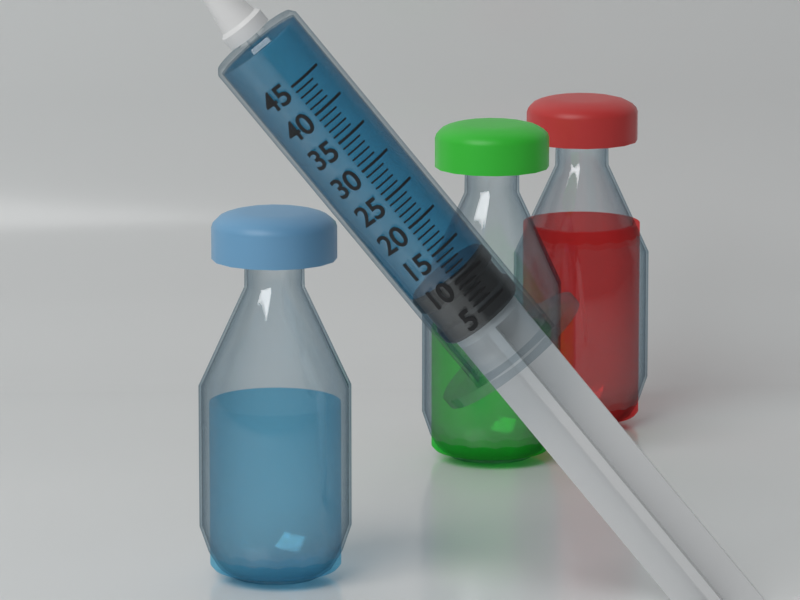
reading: 11 (no unit)
